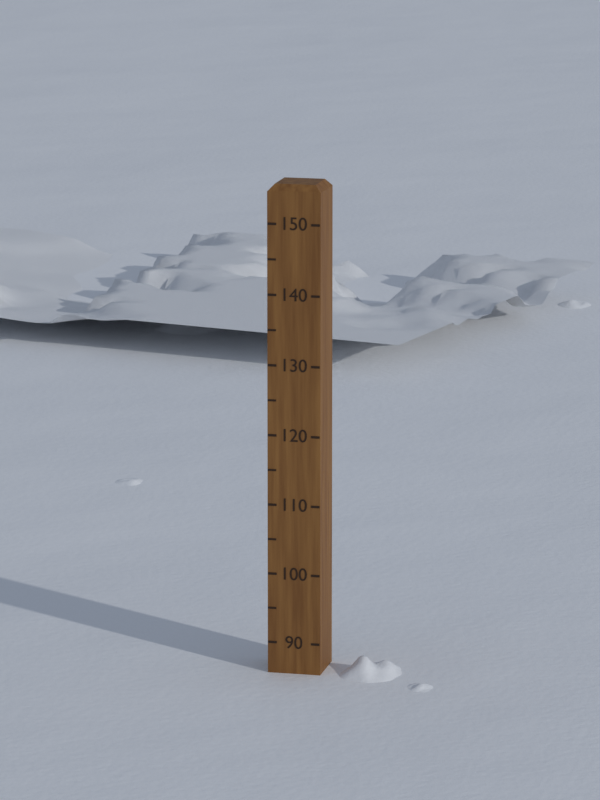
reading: 85.5 (no unit)
